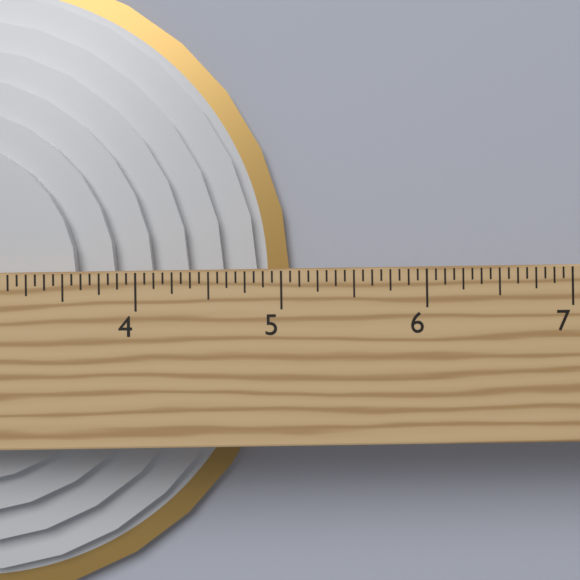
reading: 5.0625 in
